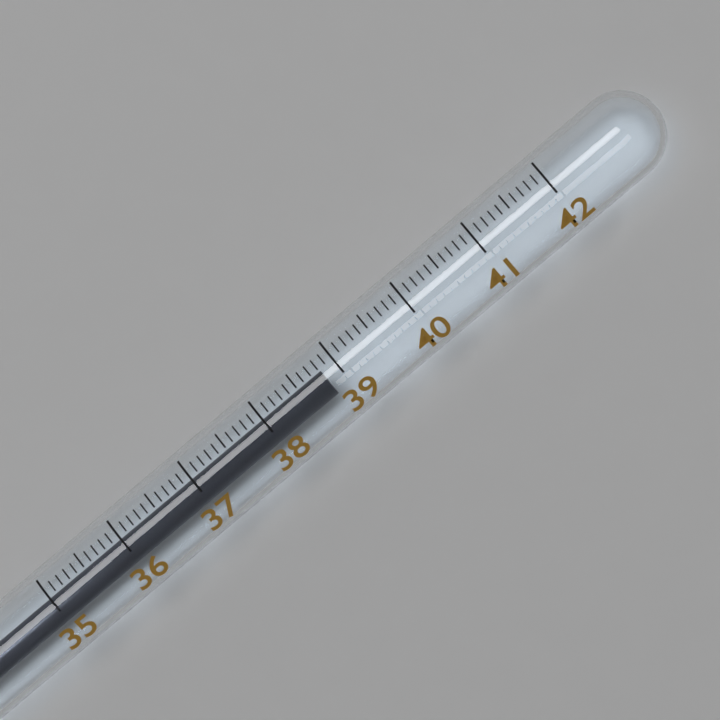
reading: 38.8 (no unit)
